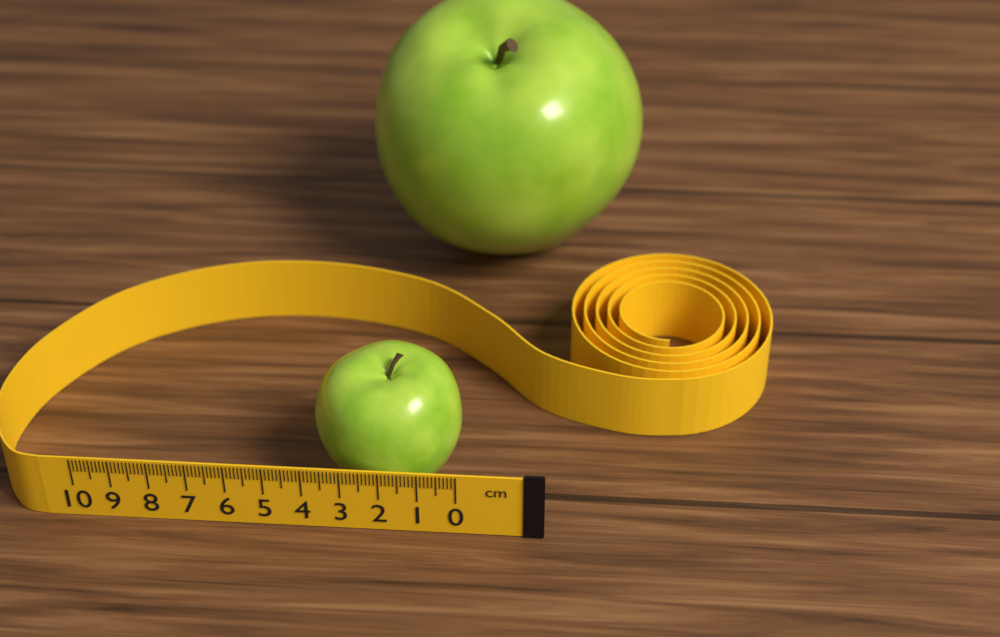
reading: 3.9 cm
